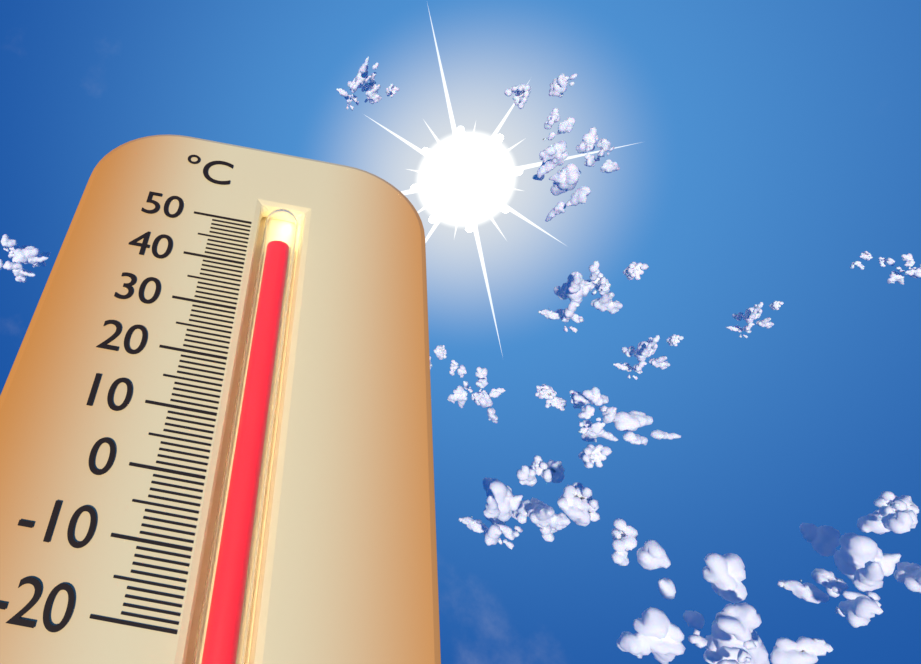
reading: 45 °C
